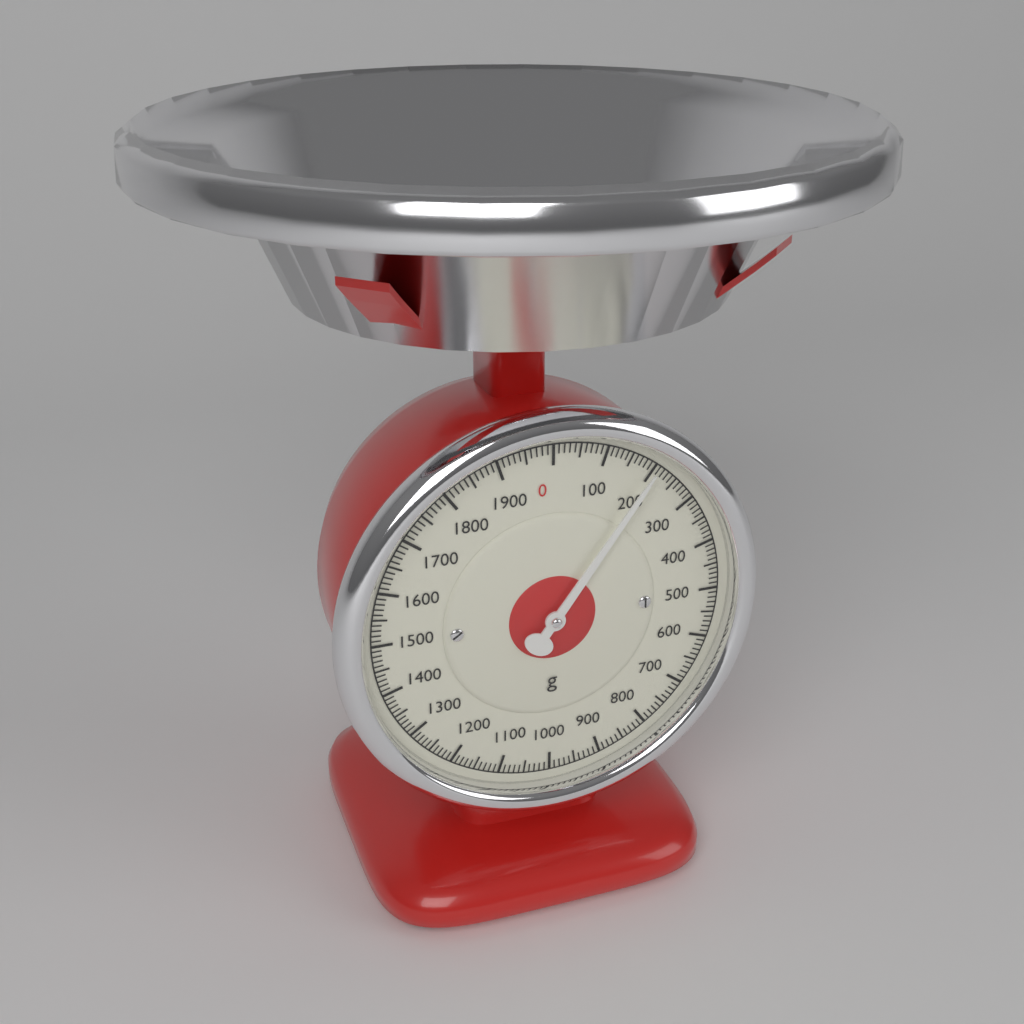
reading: 200 g
